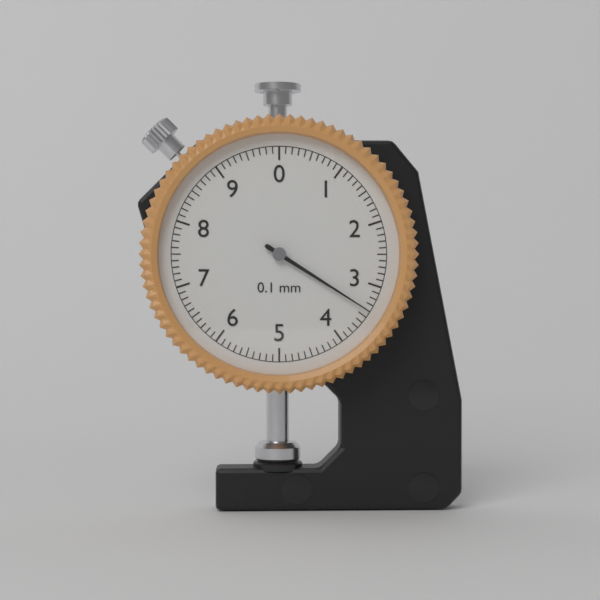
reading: 3.4 mm
